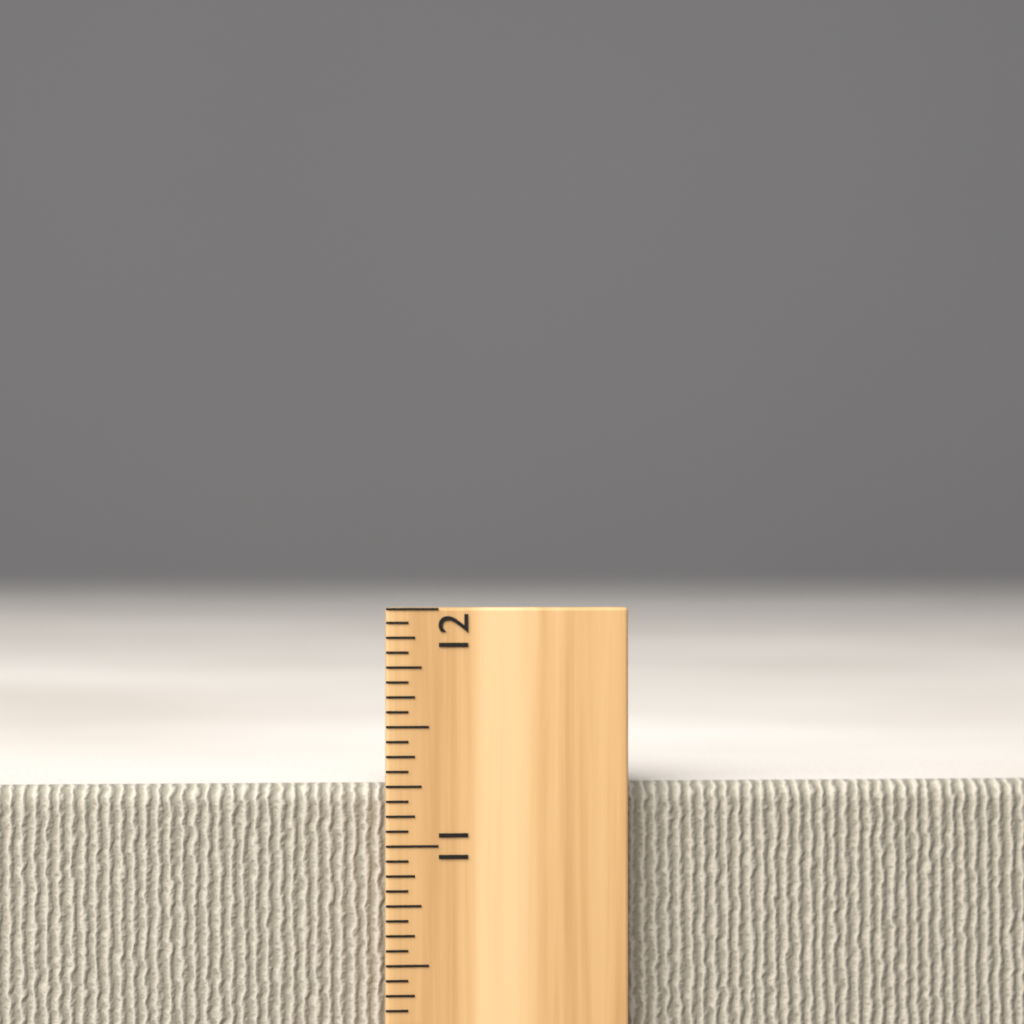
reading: 11.2500 inch
